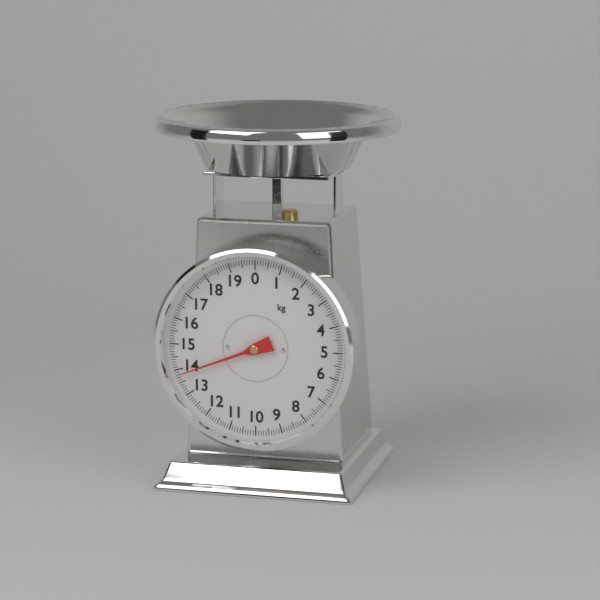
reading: 13.8 kg
